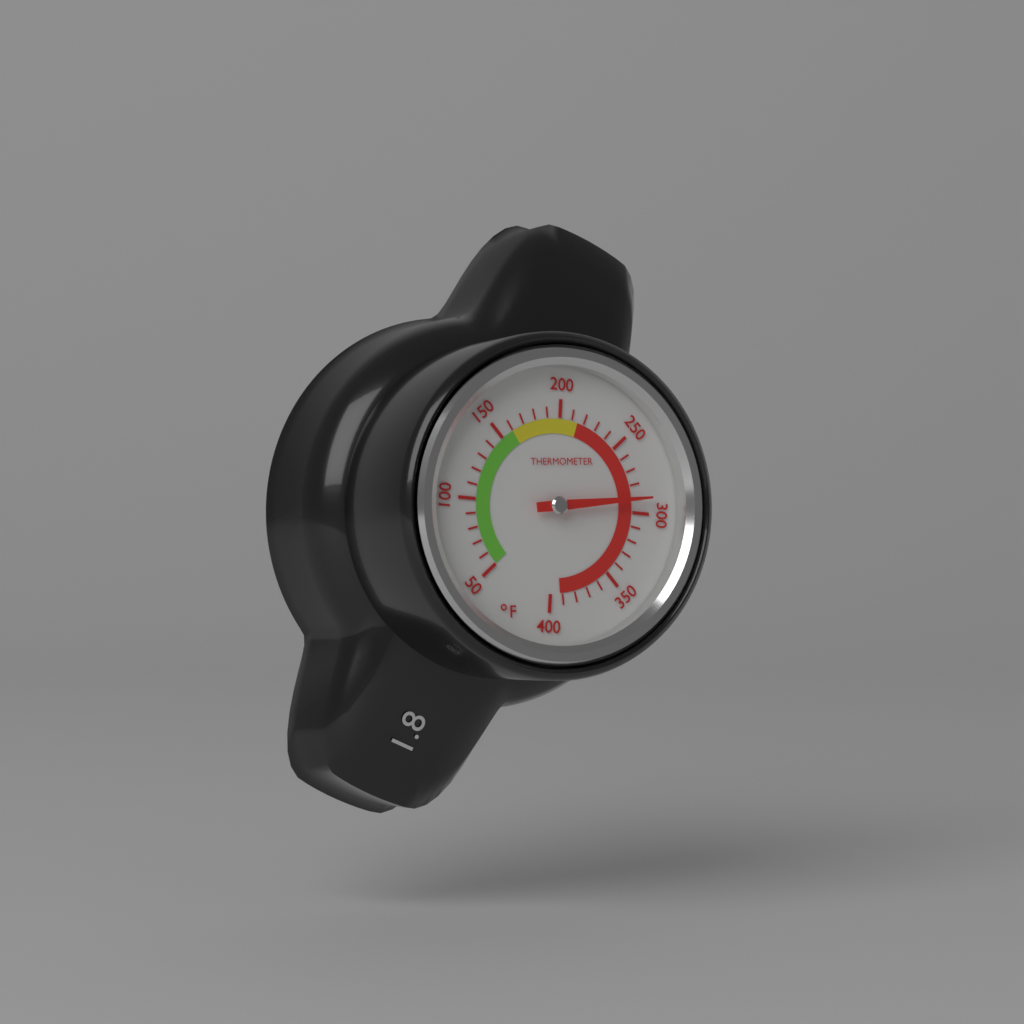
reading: 290 °F
